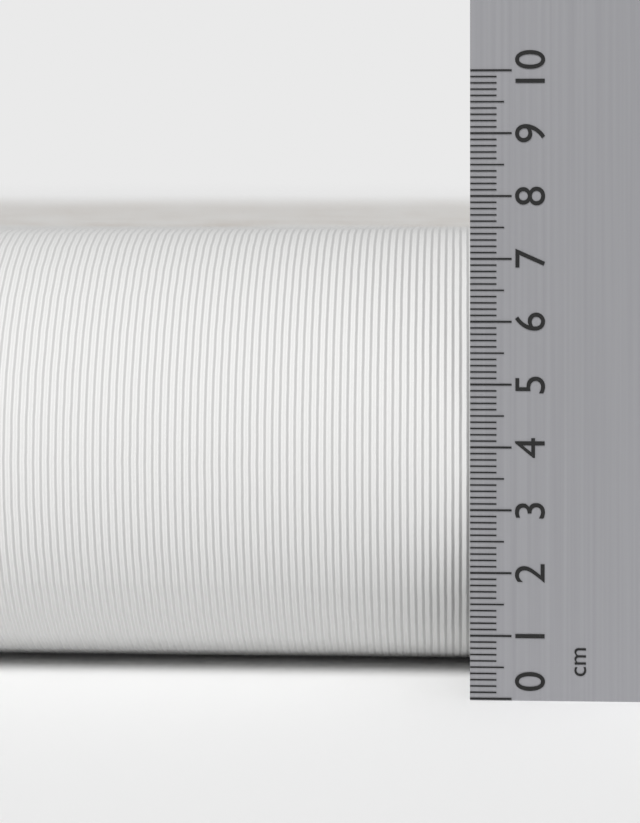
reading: 7.4 cm
